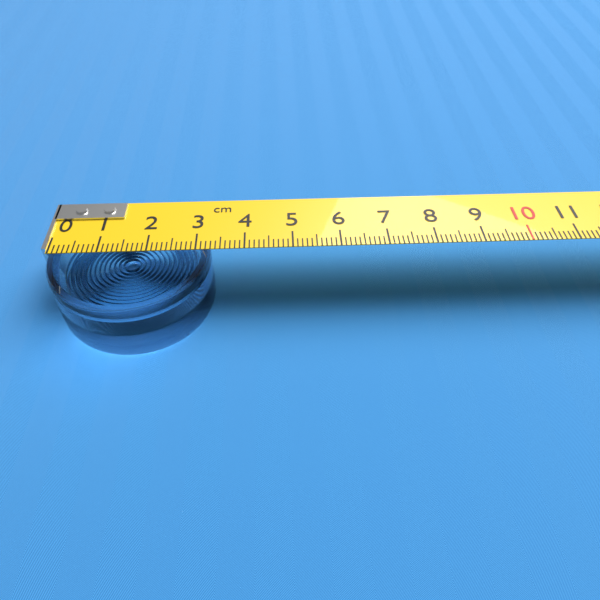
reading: 3.3 cm
